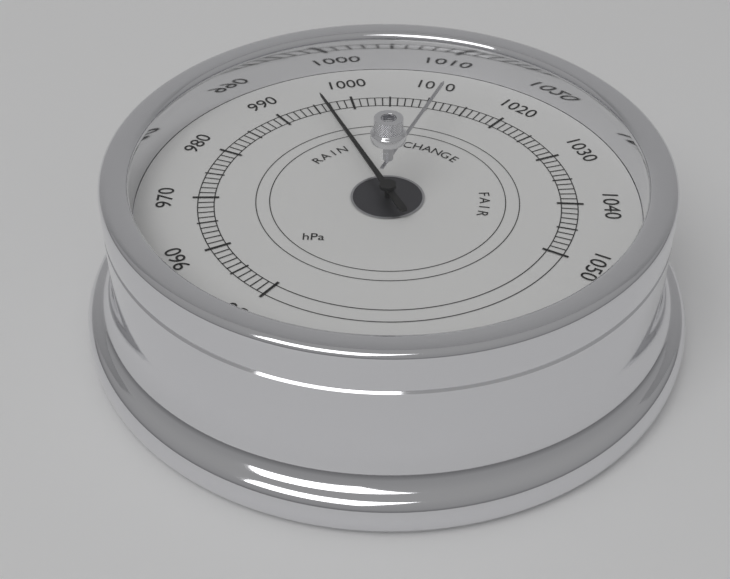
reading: 996 hPa
